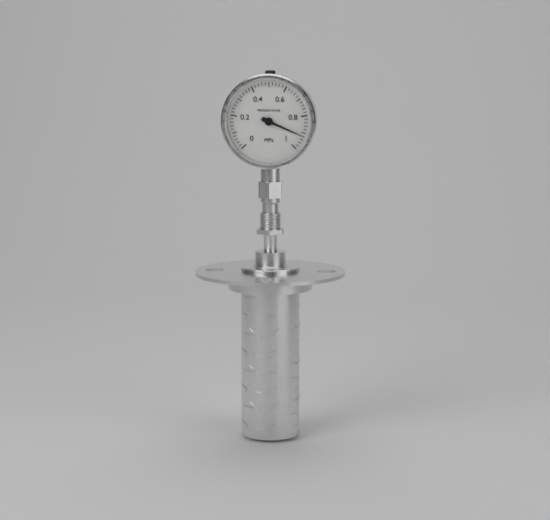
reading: 0.92 MPa
